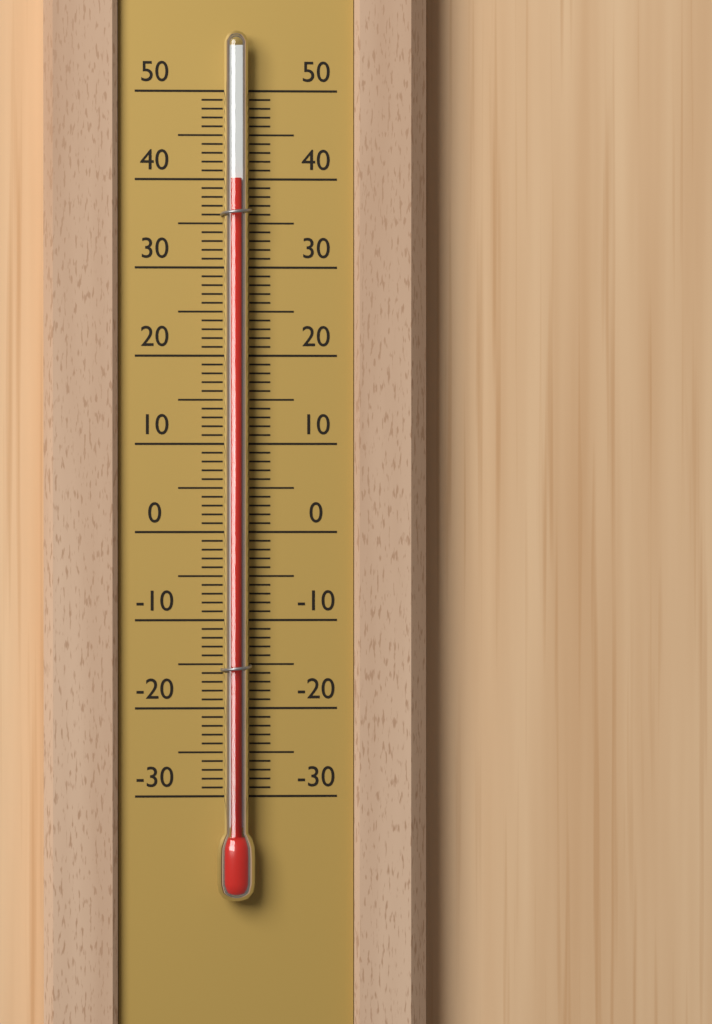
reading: 40 (no unit)
